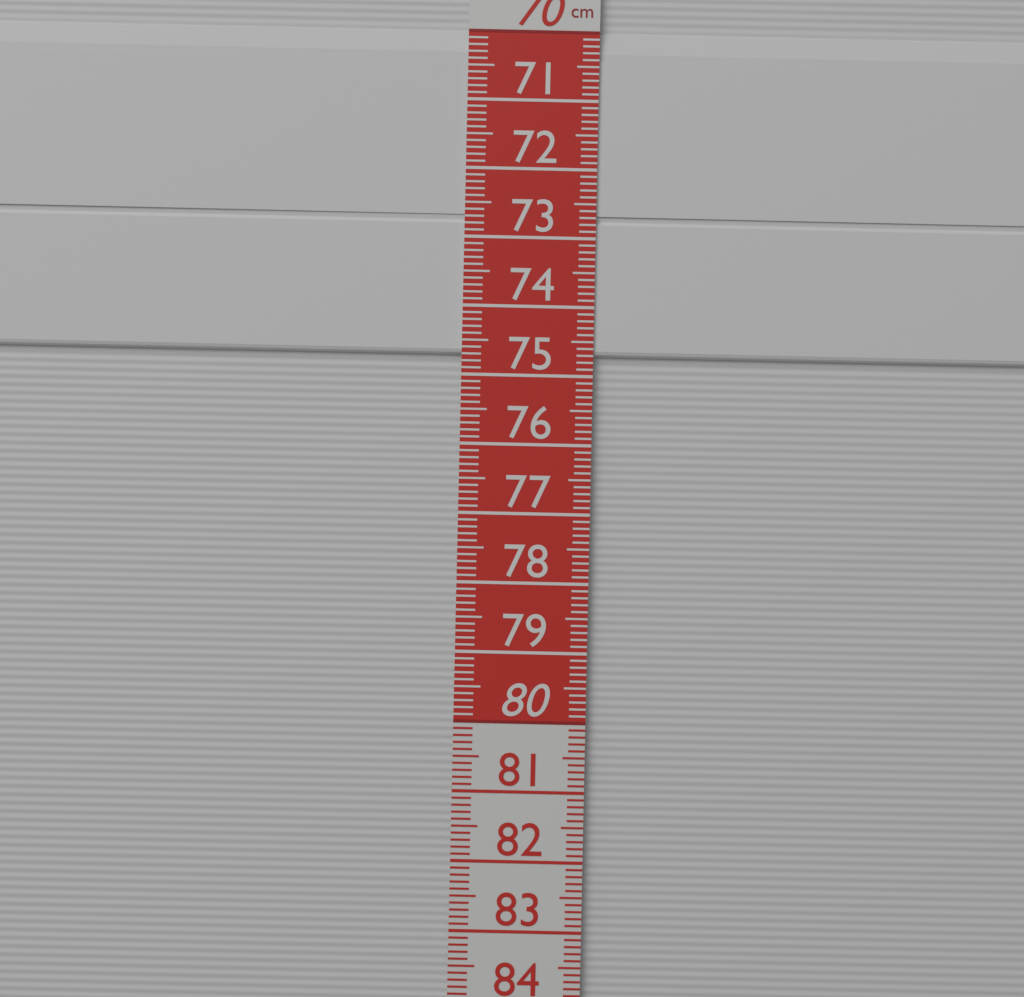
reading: 74.7 cm
